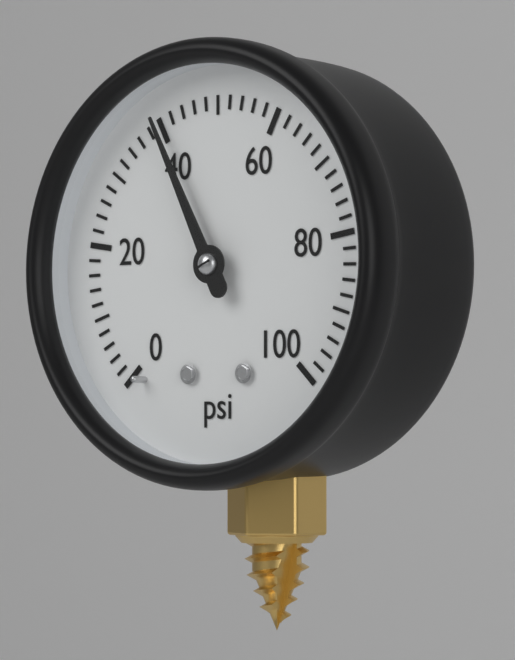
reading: 40 psi
